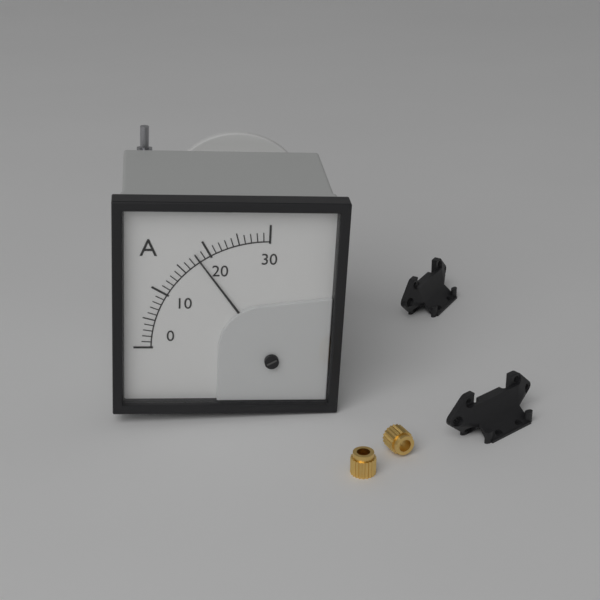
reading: 18 A
